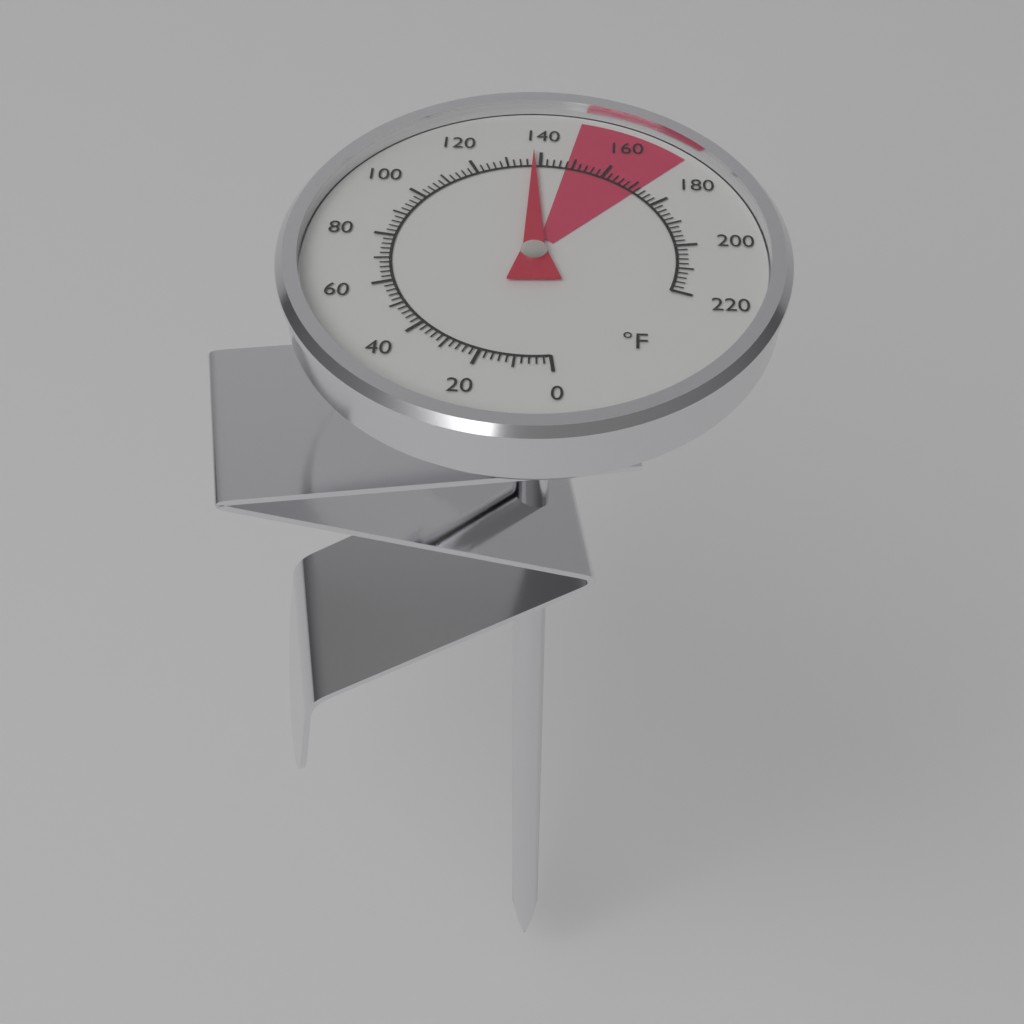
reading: 138 °F
